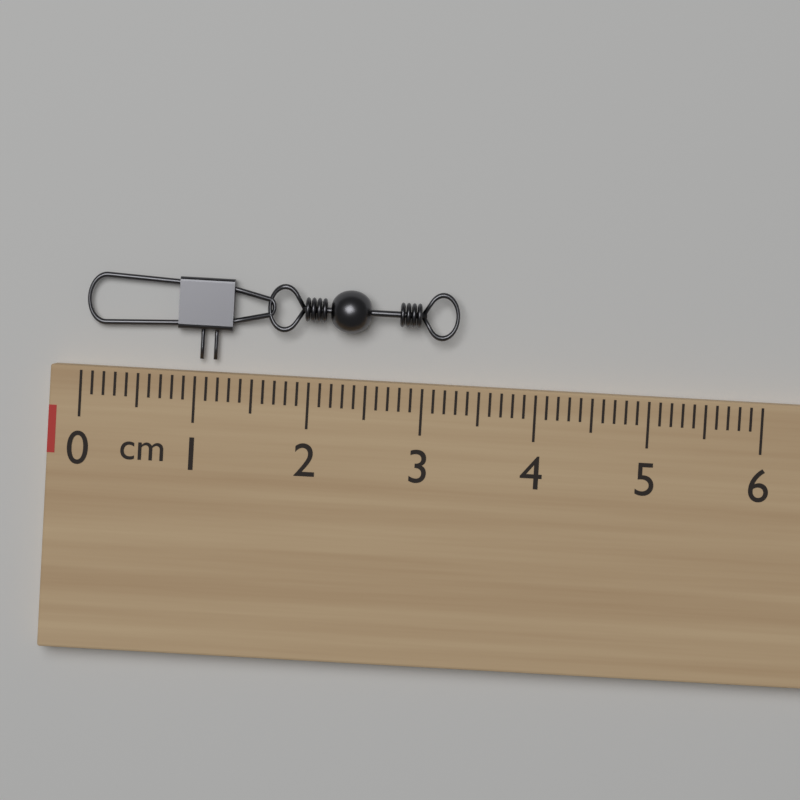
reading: 3.3 cm
